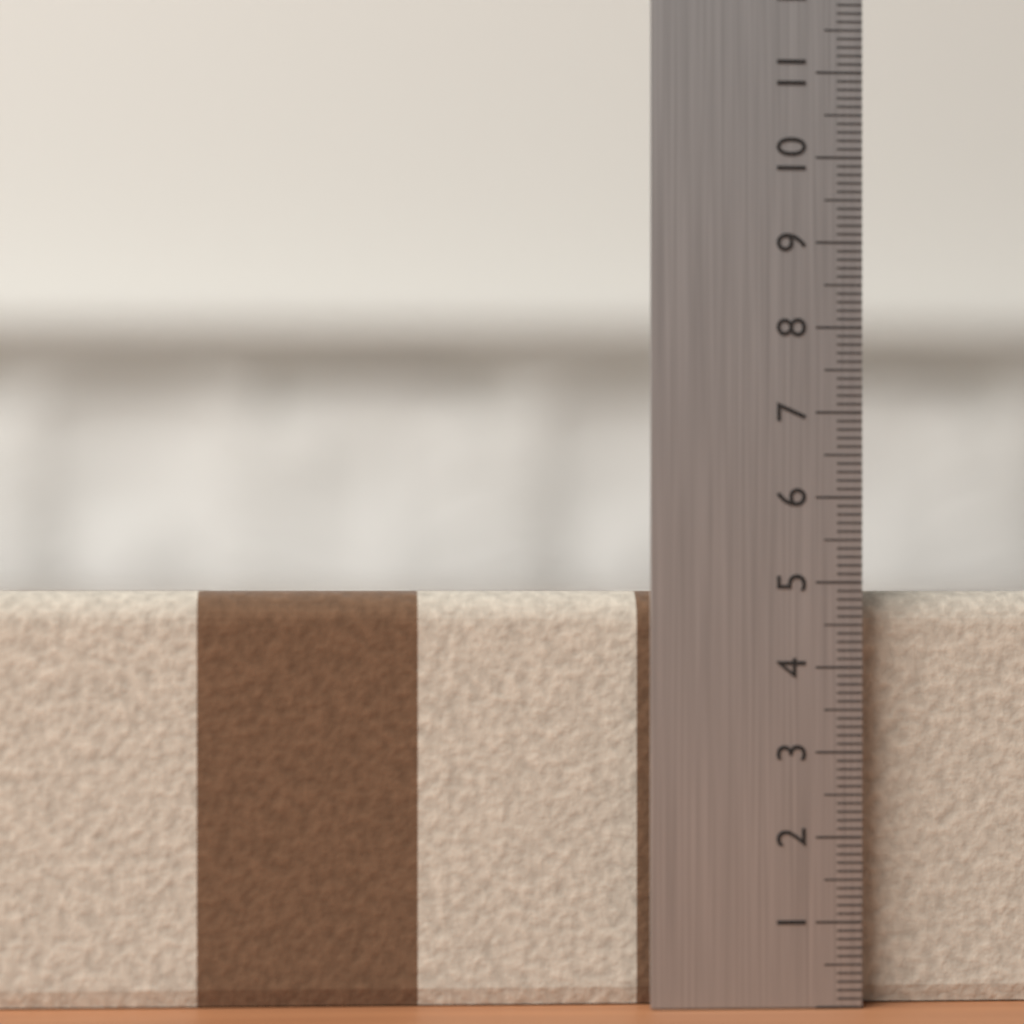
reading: 4.9 (no unit)
